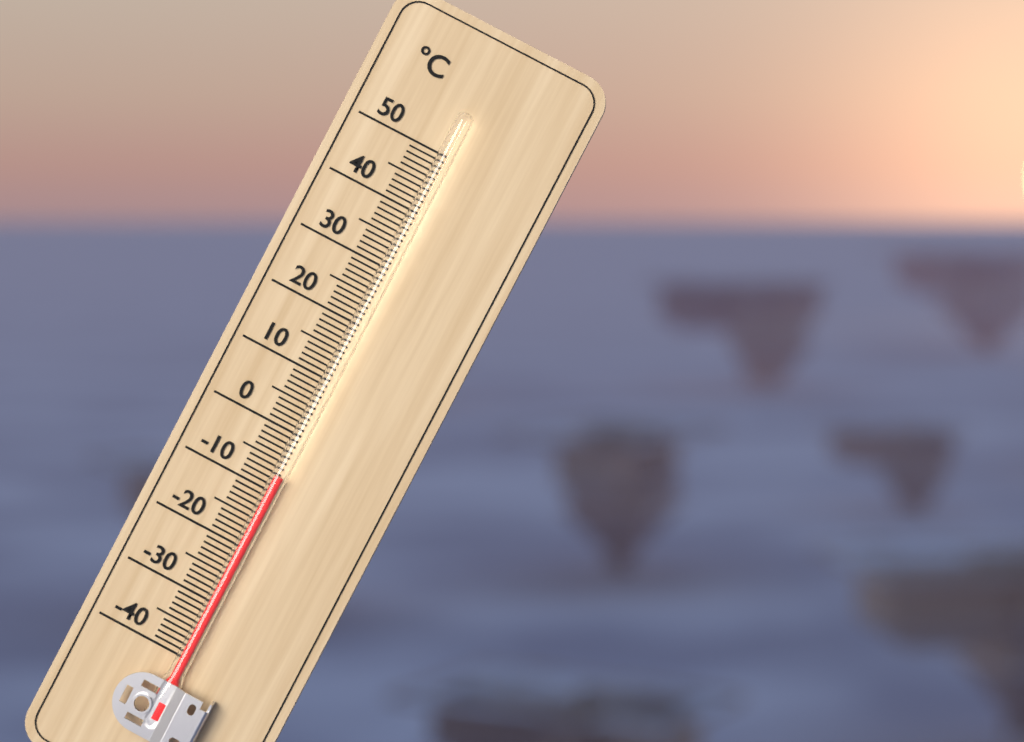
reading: -7 °C
